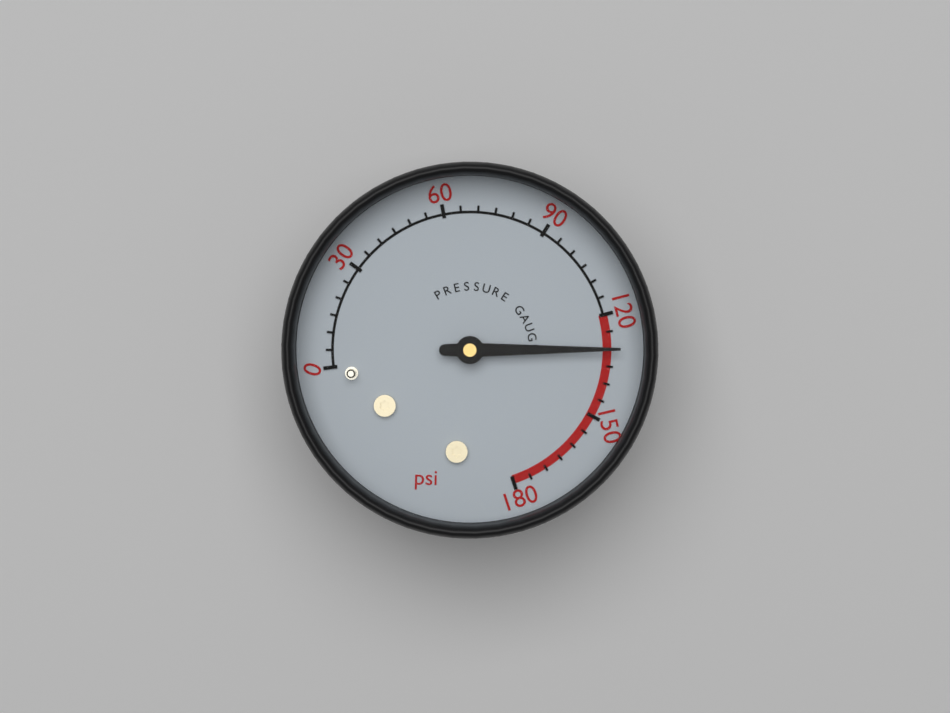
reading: 130 psi
